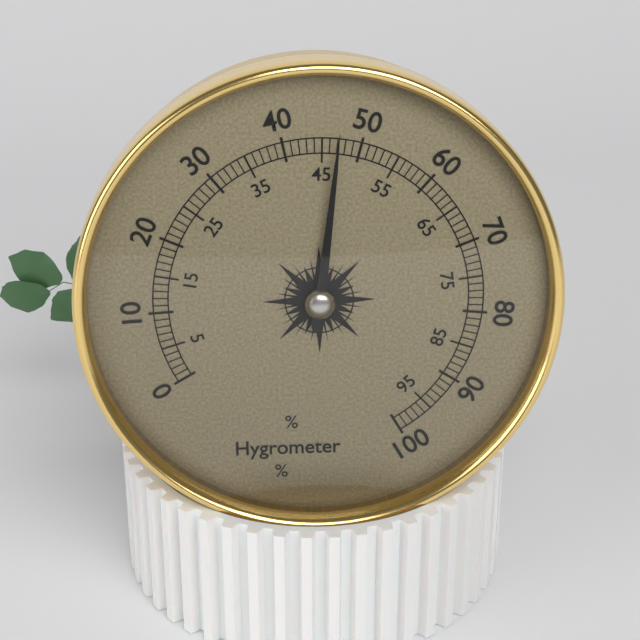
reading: 47 %
